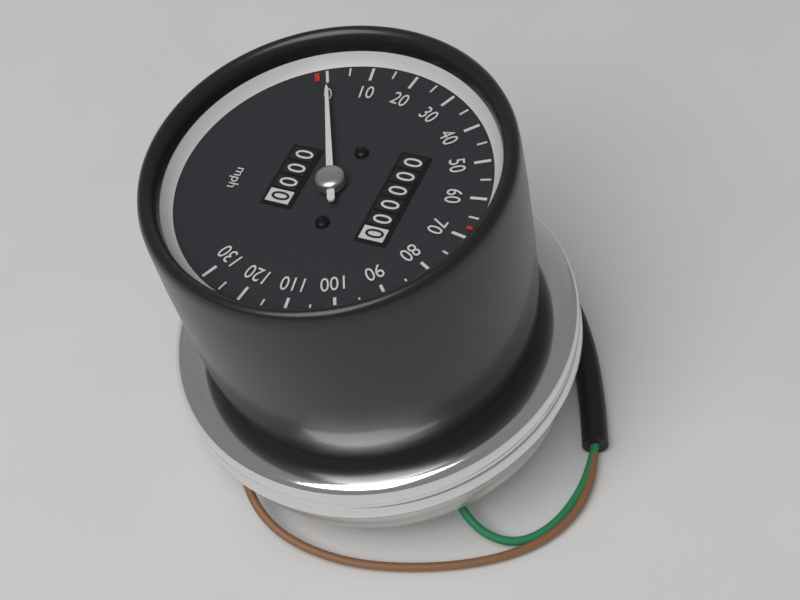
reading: 0 mph
